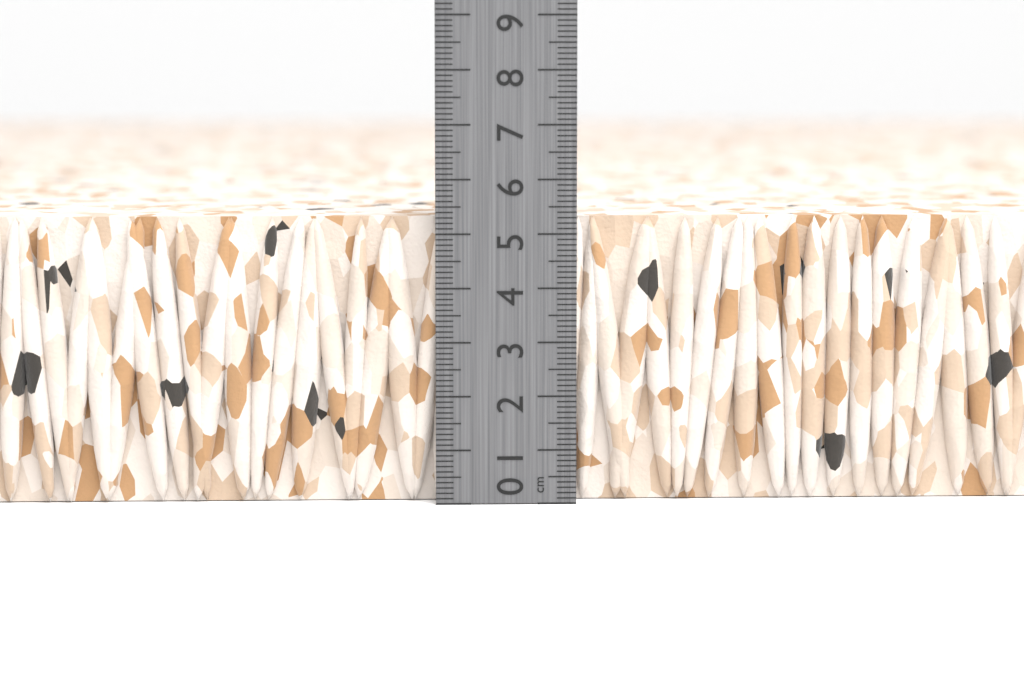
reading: 5.3 cm
